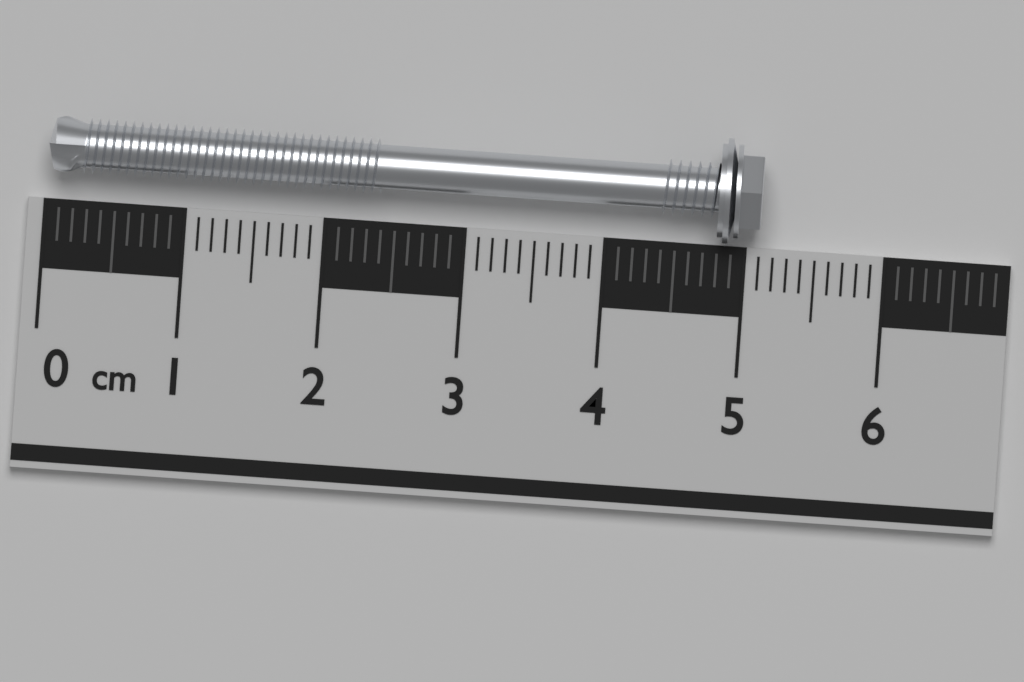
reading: 5.1 cm
